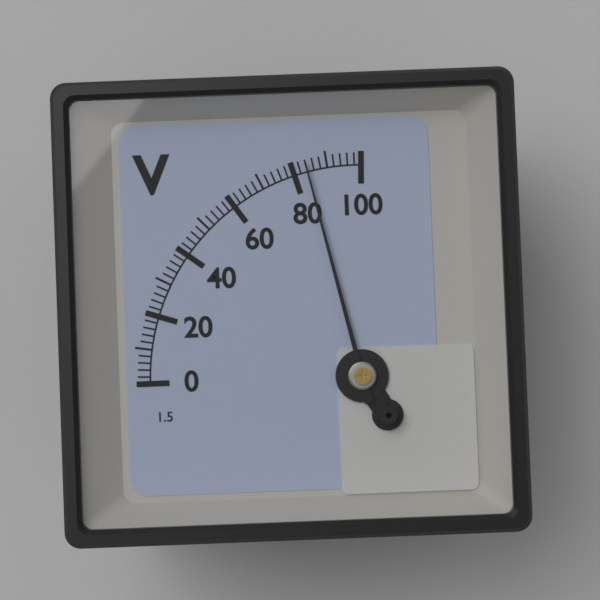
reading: 84 V
